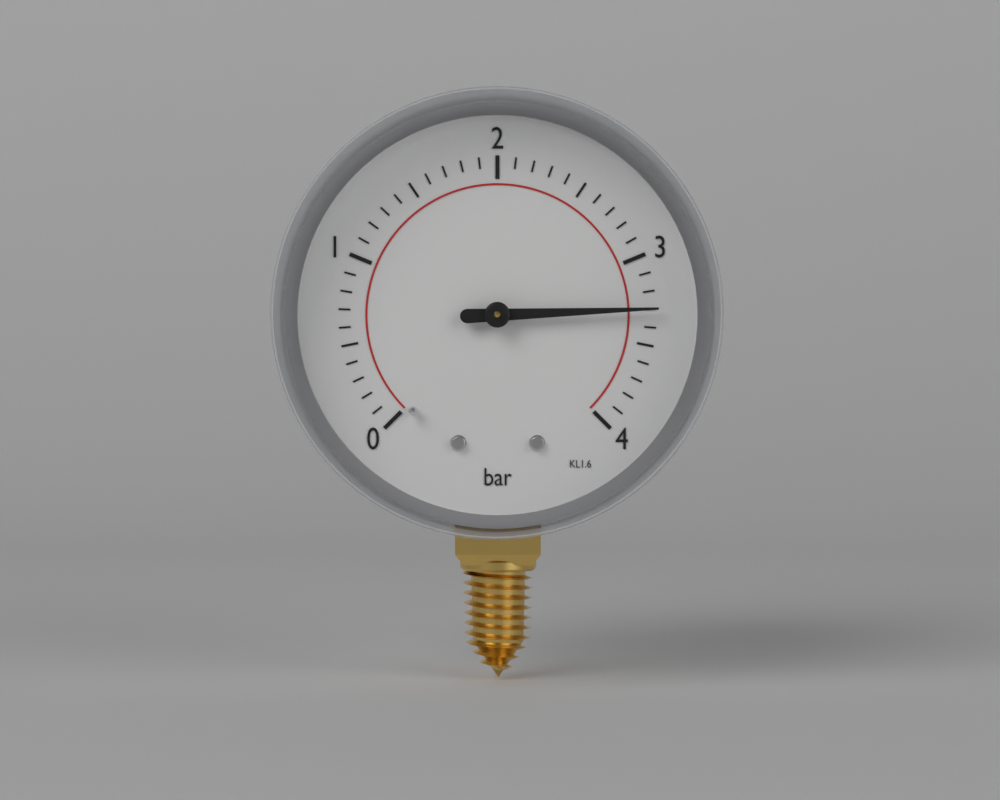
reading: 3.3 bar
